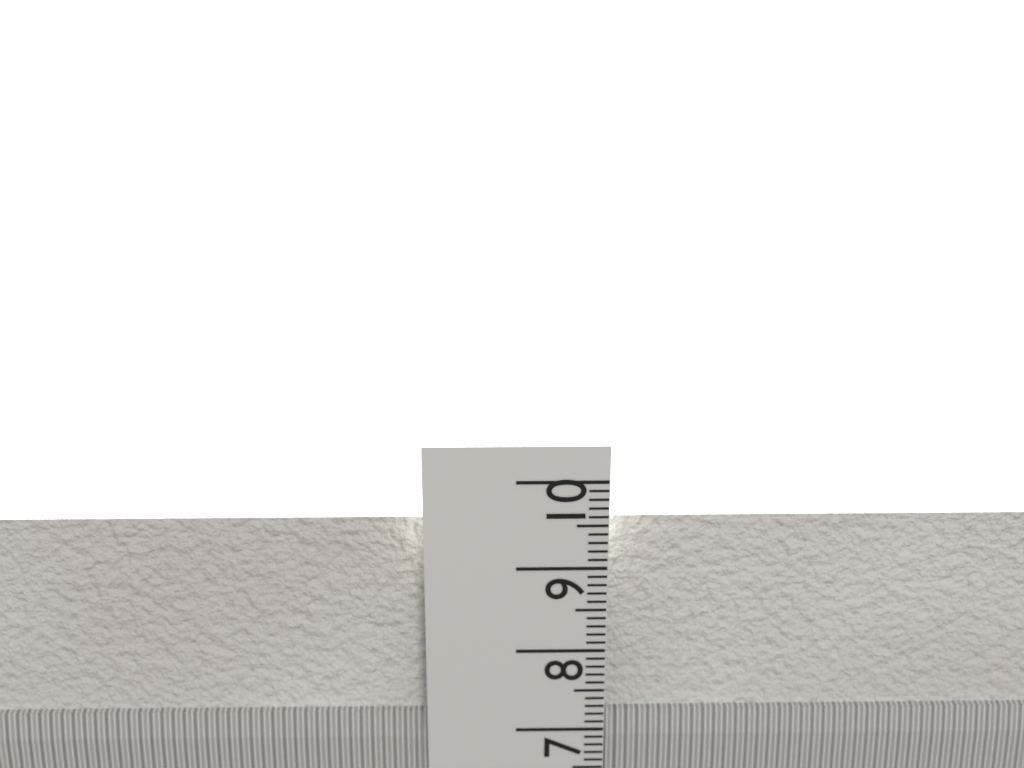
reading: 9.5 cm
